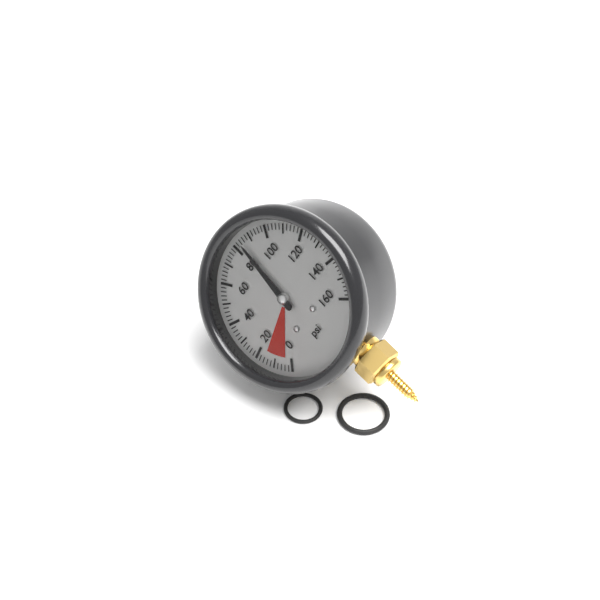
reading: 84 psi
